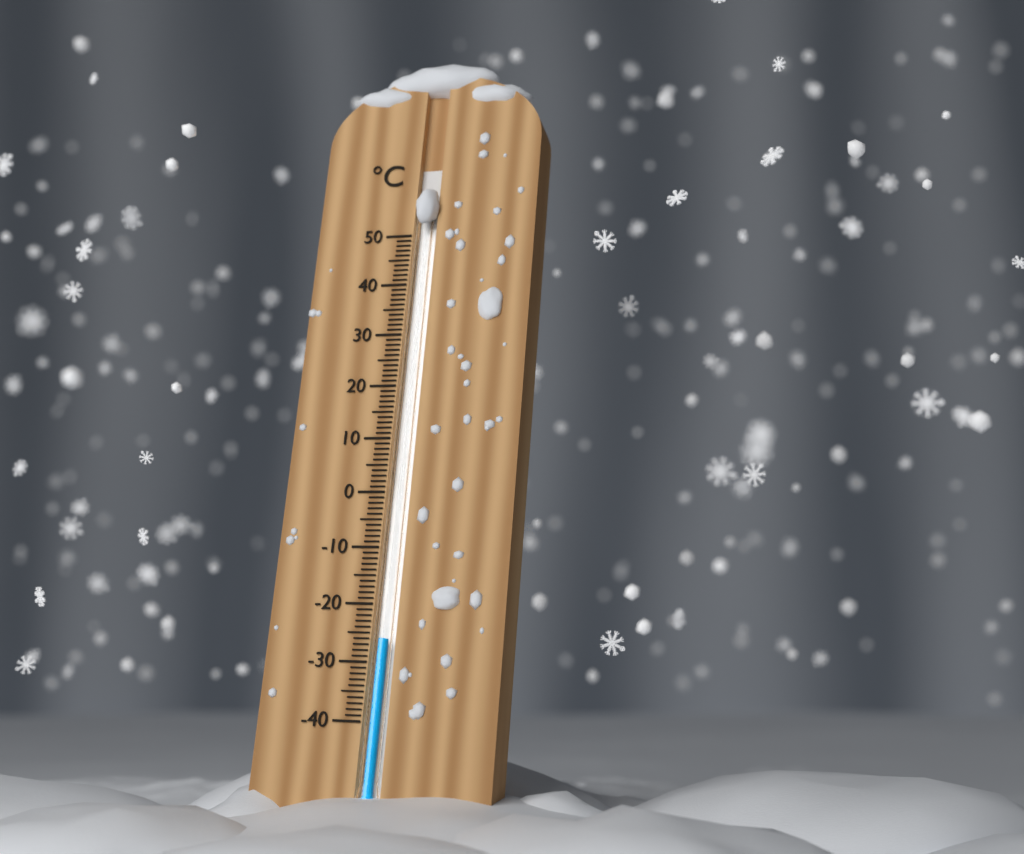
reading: -26 °C
